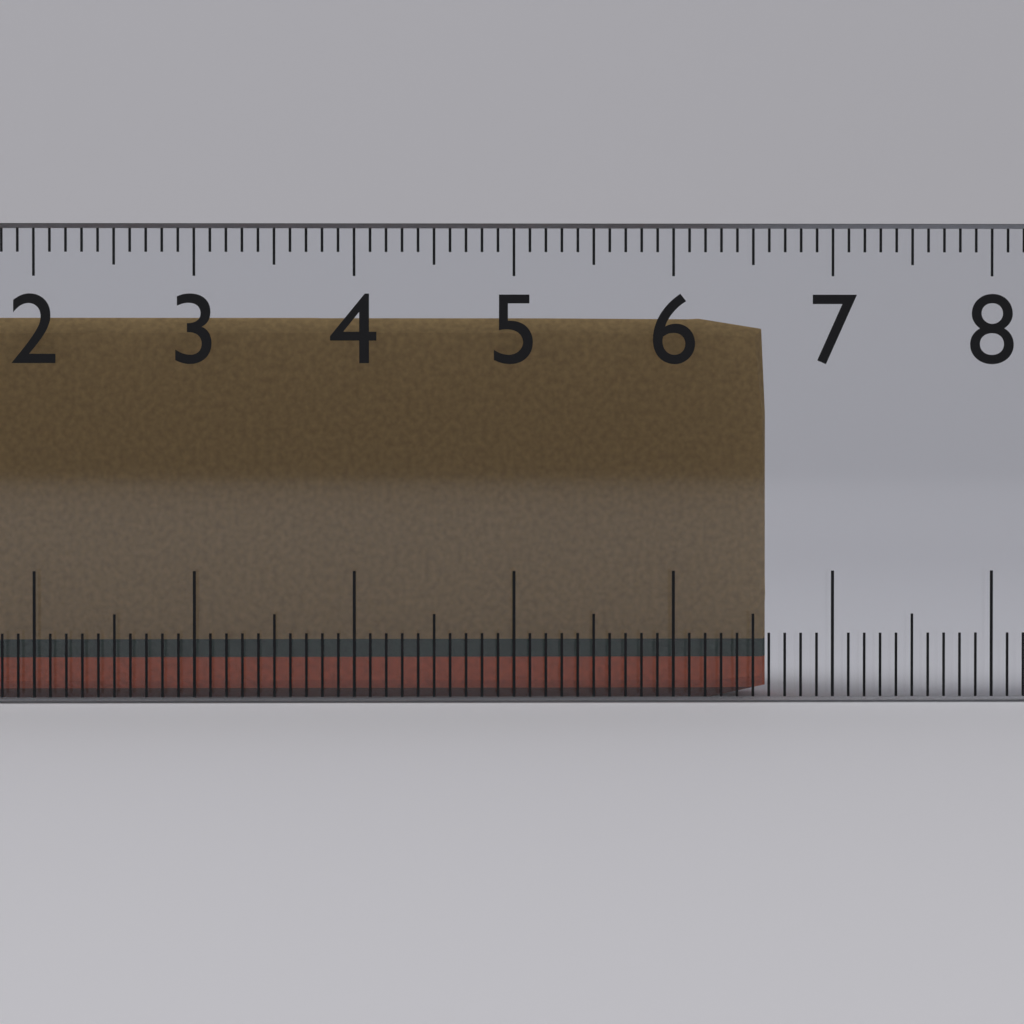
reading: 6.6 cm
